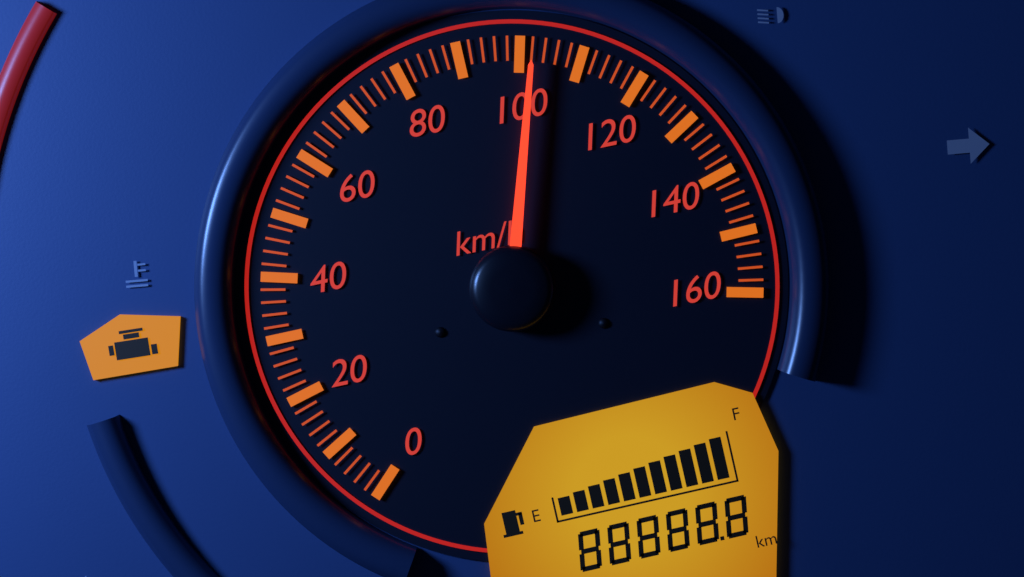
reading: 102 km/h
